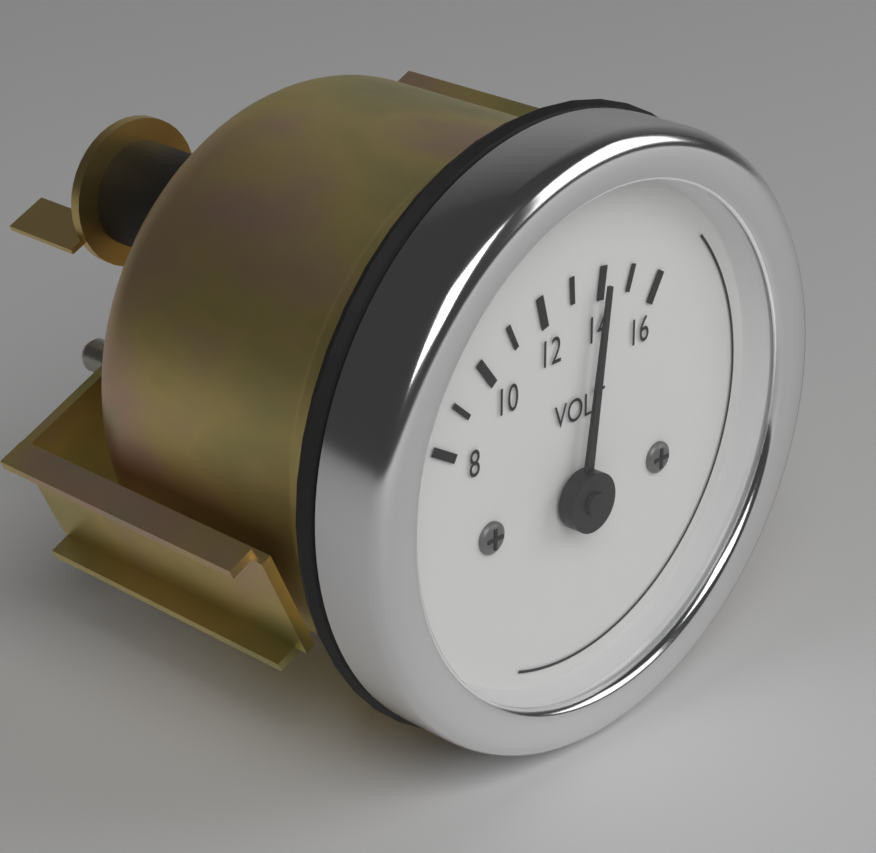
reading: 14 V
